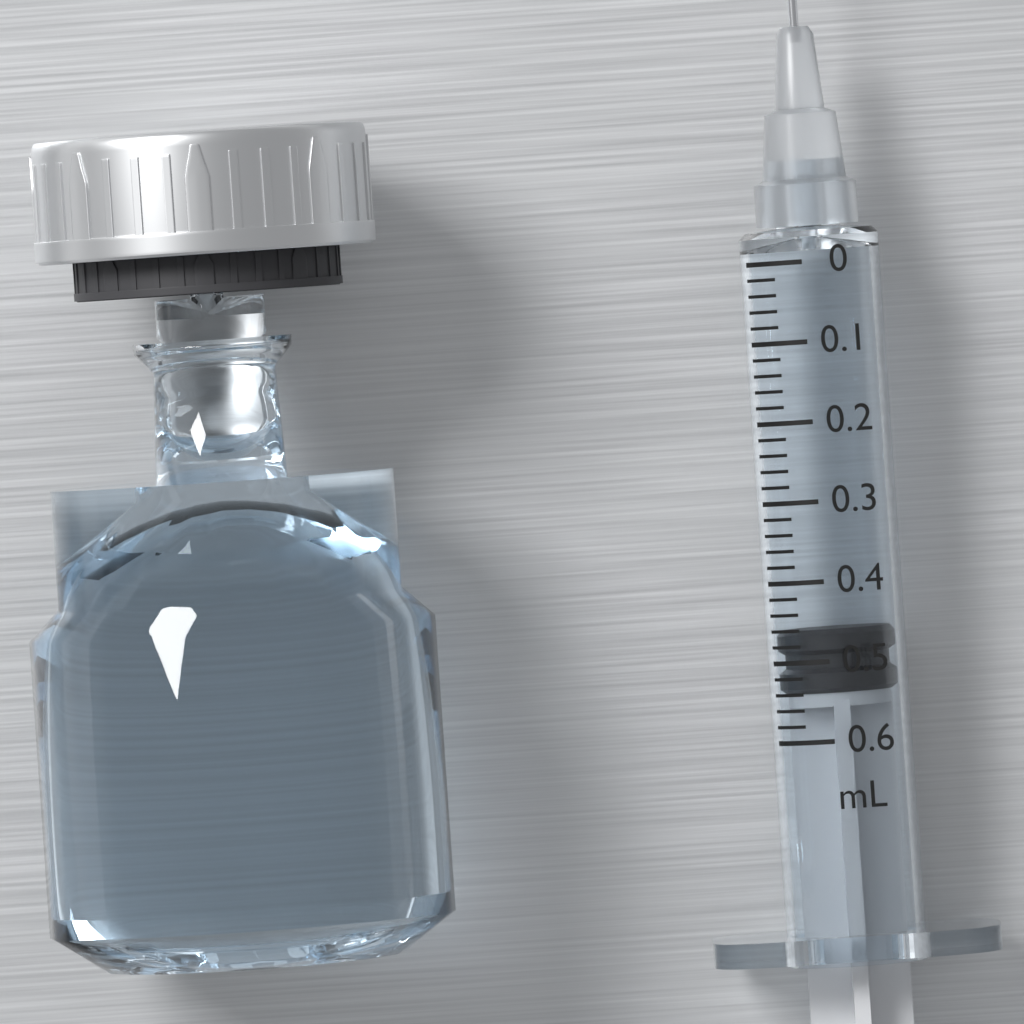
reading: 0.46 mL
